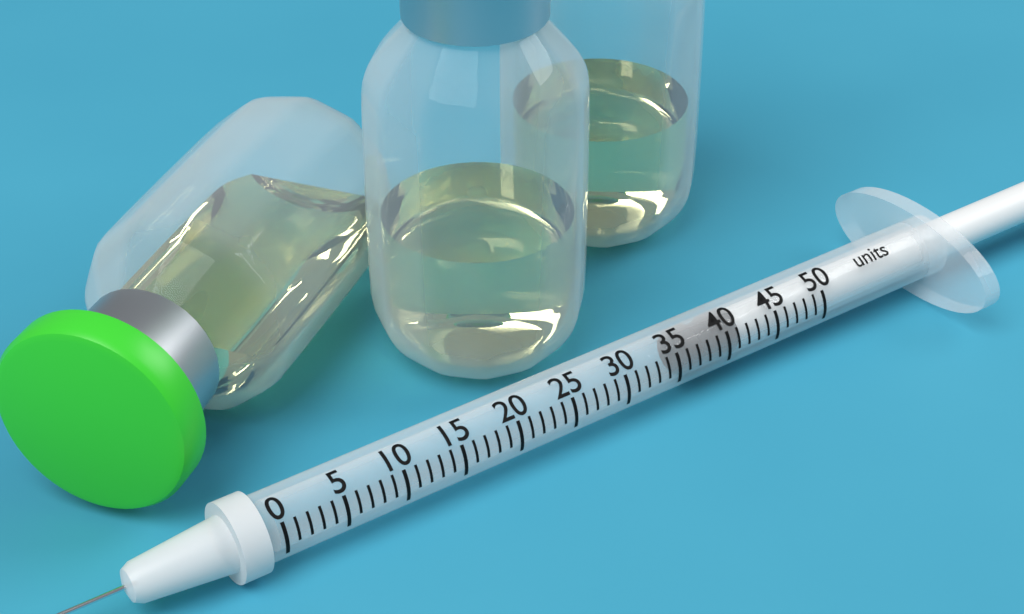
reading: 36 units
